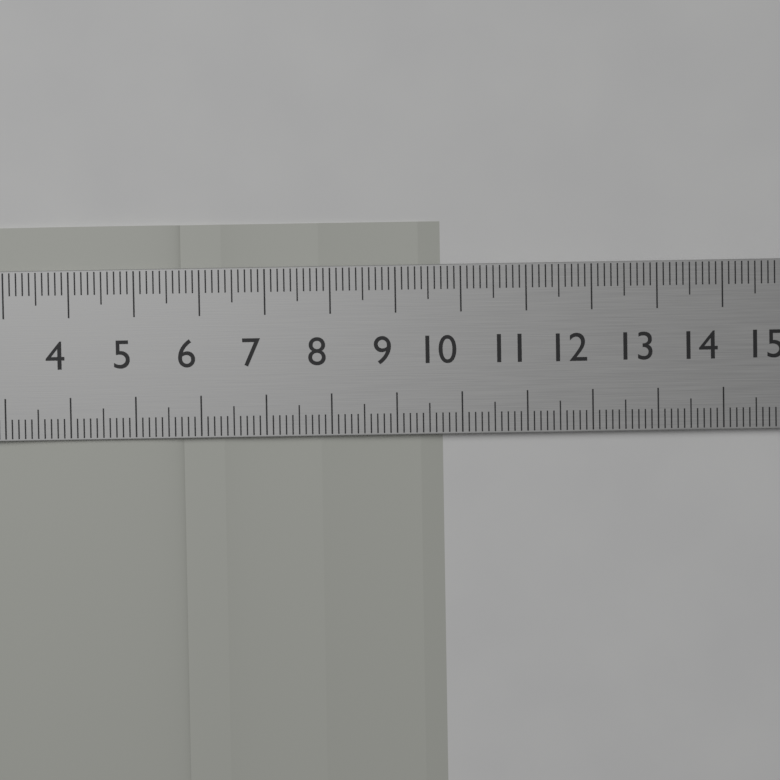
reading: 9.7 cm
